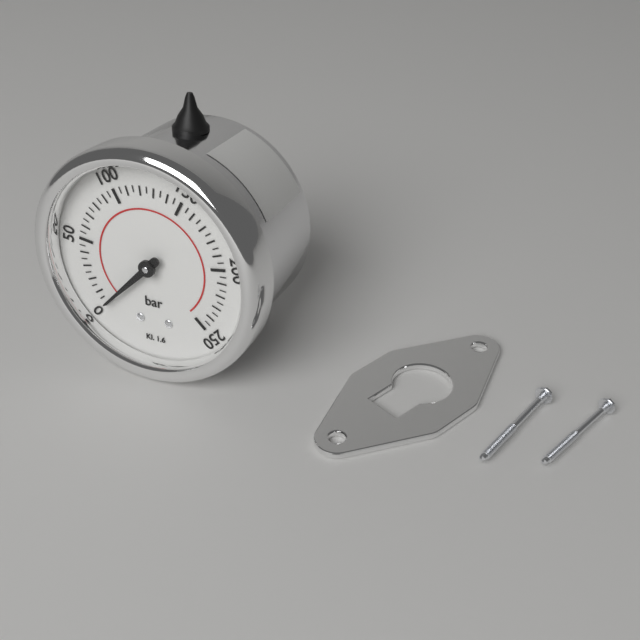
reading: 0 bar
